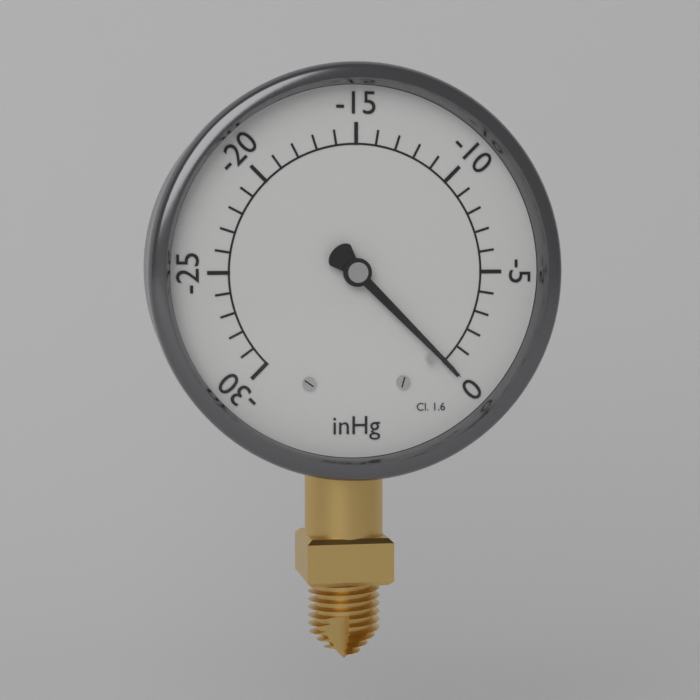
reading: 0 inHg
